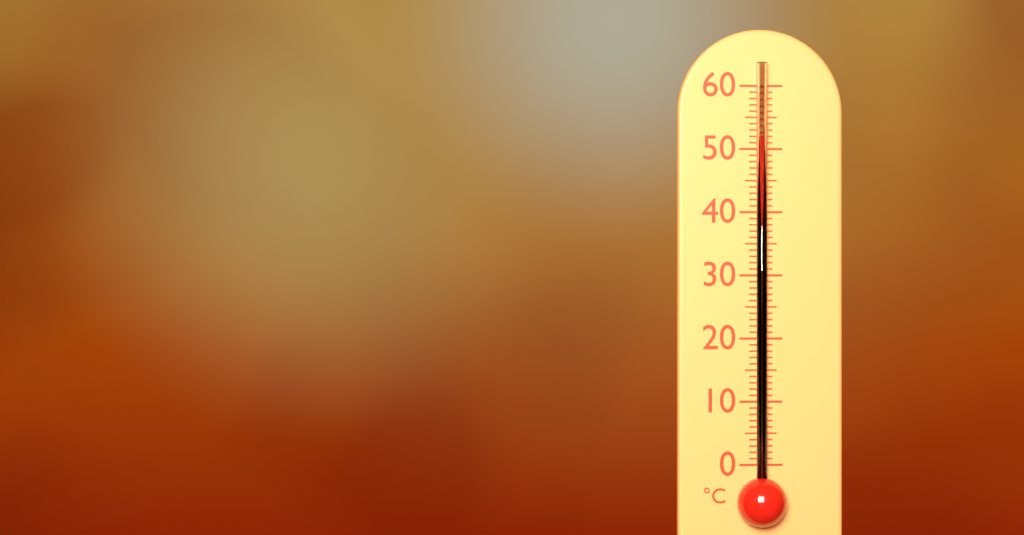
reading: 52 °C
